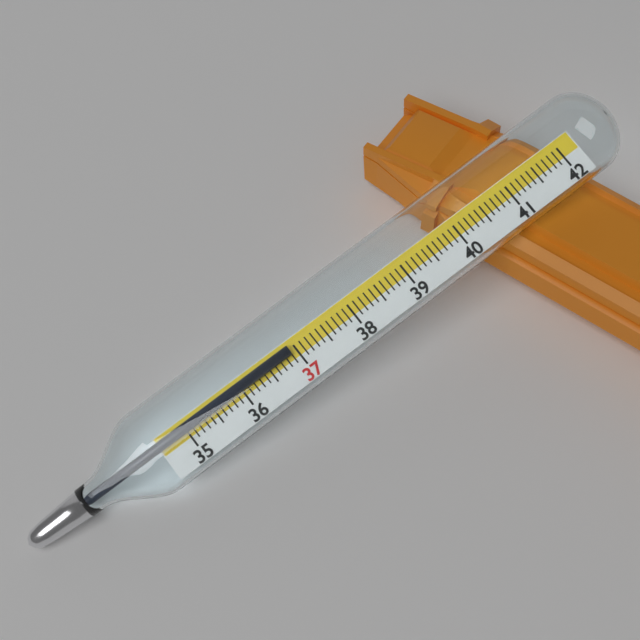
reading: 36.9 (no unit)
